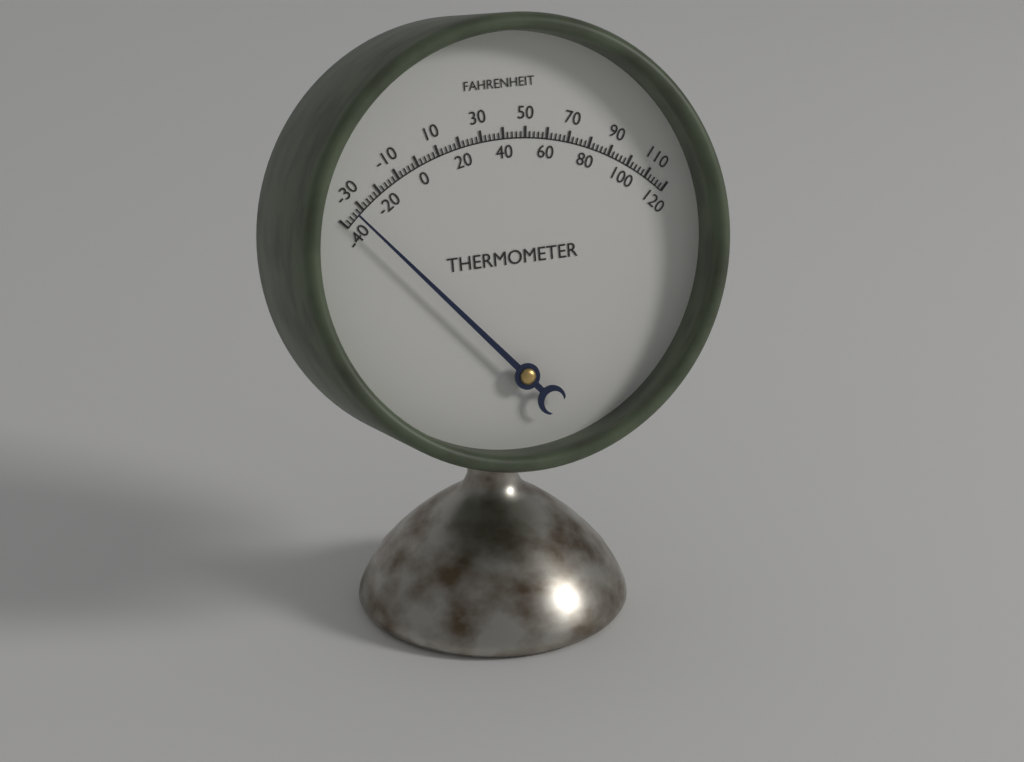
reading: -34 °F
